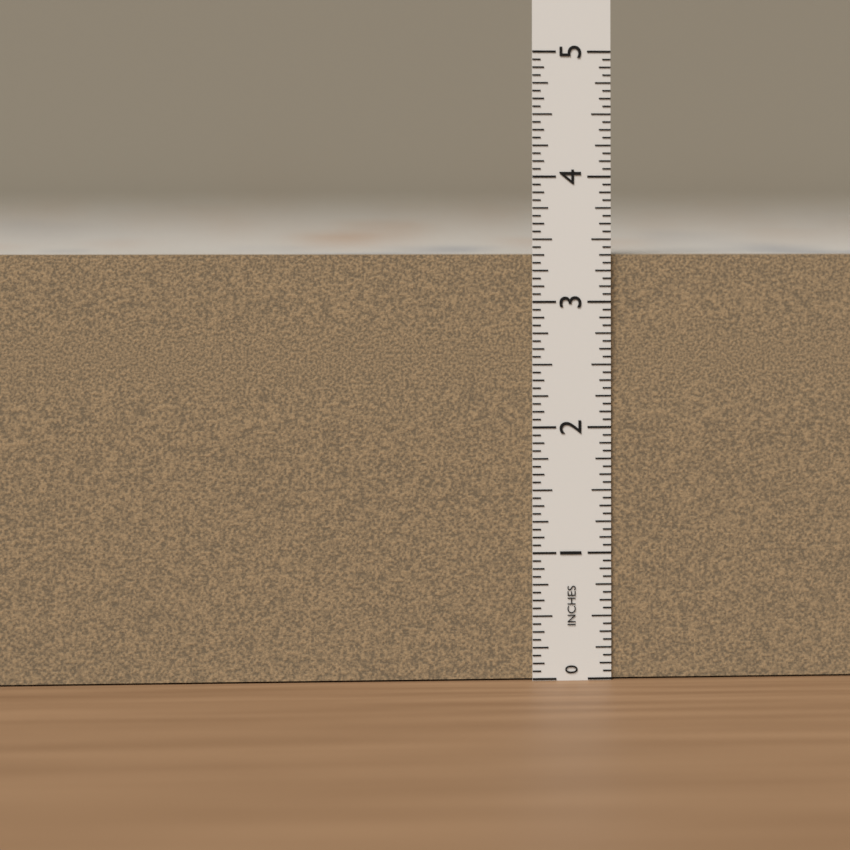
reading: 3.3750 in
